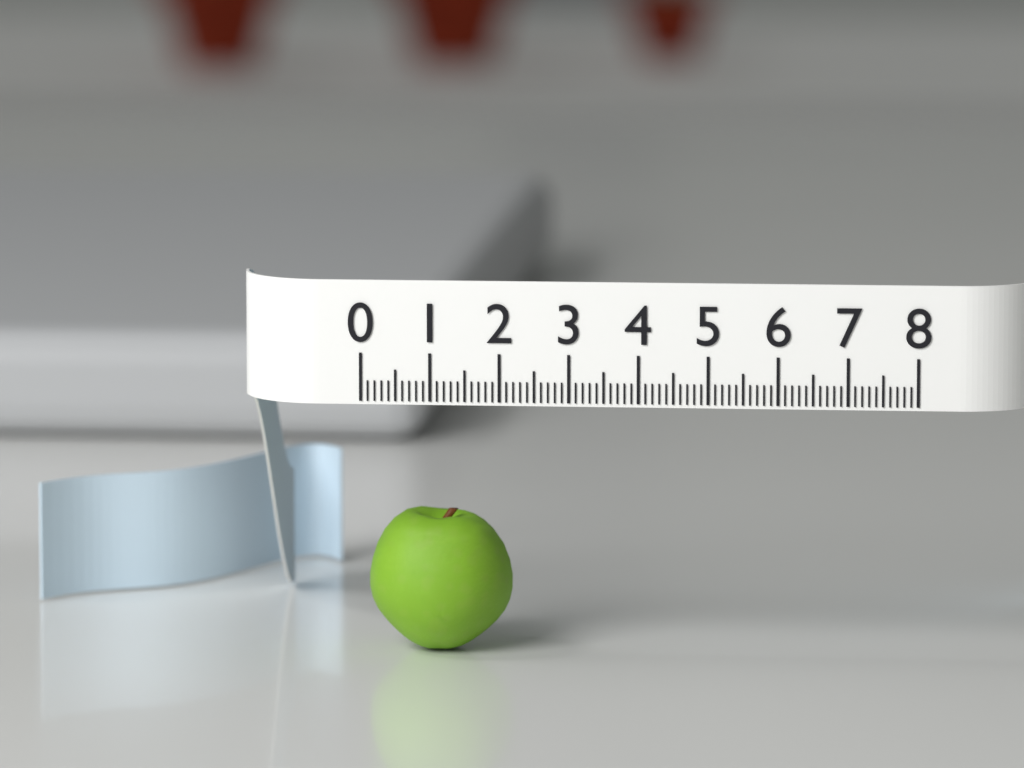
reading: 2.1 (no unit)
